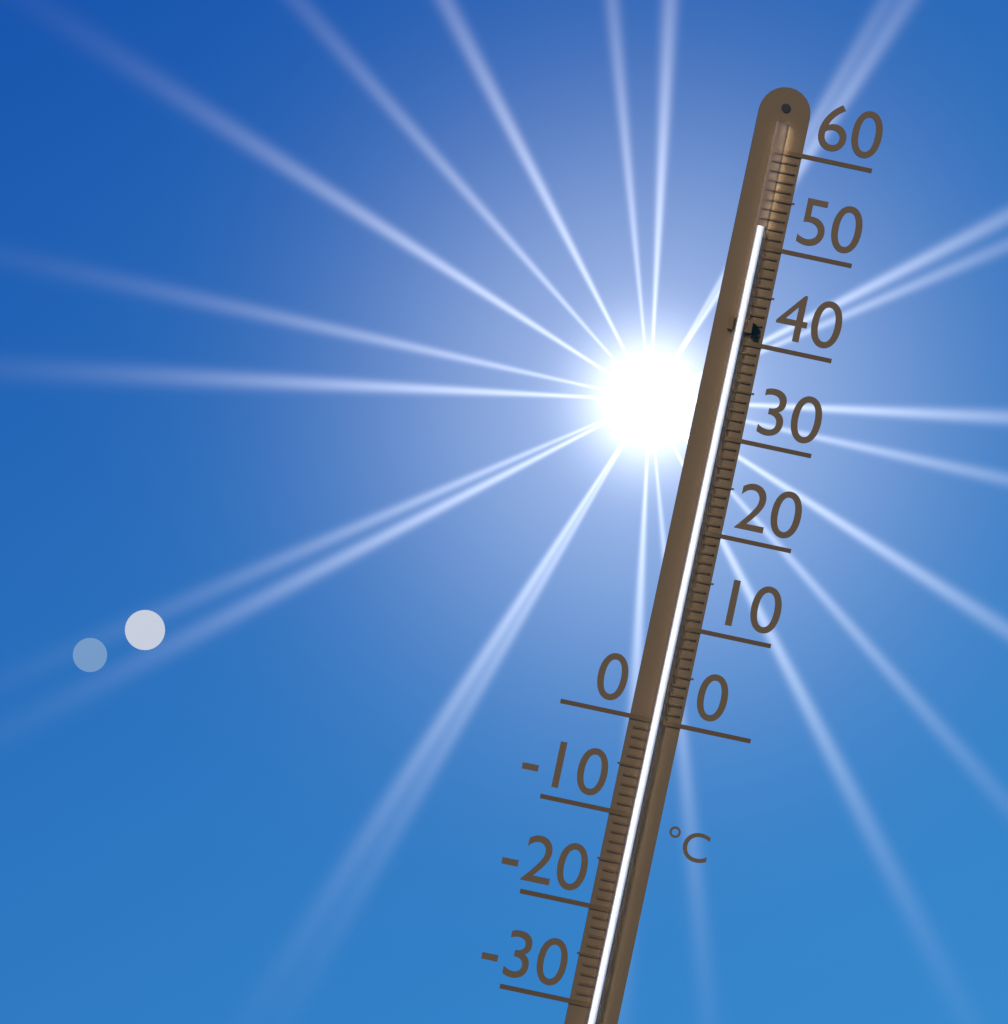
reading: 52 °C
